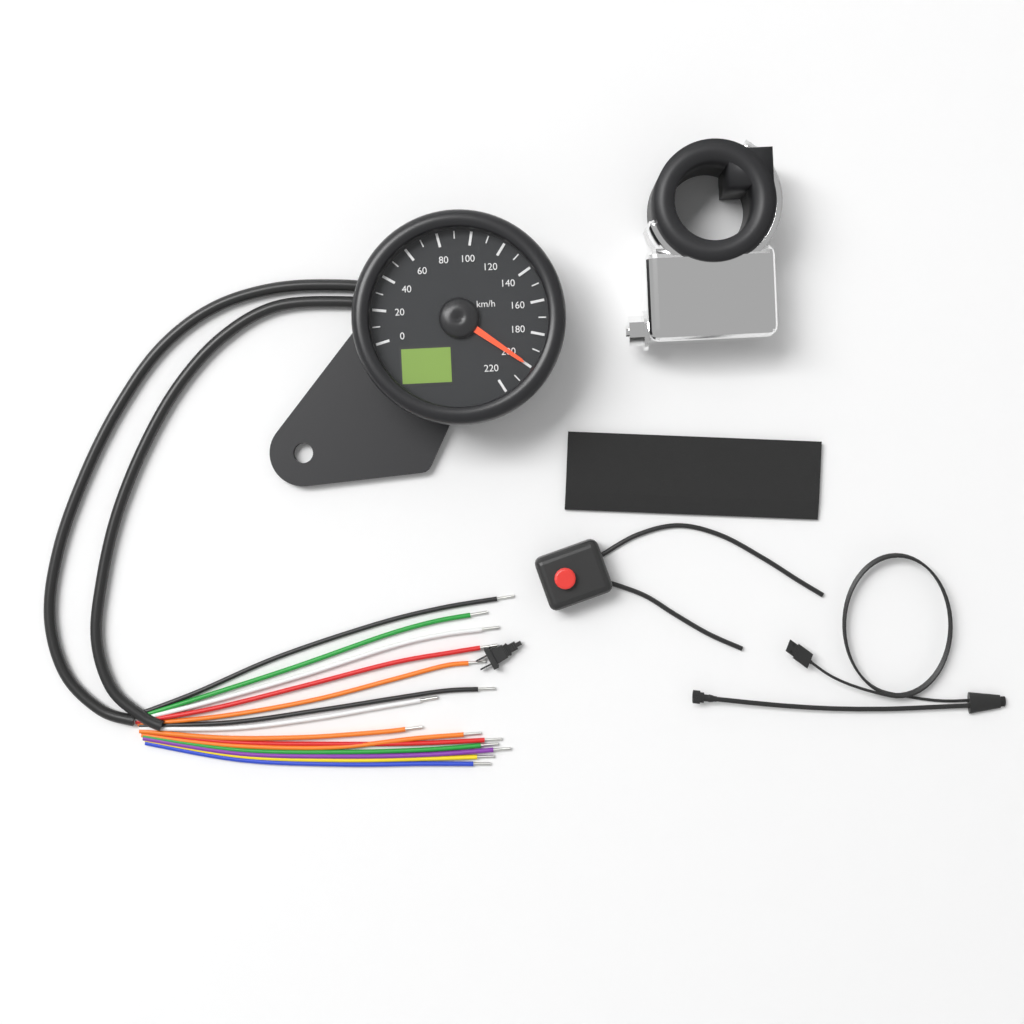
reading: 200 km/h
